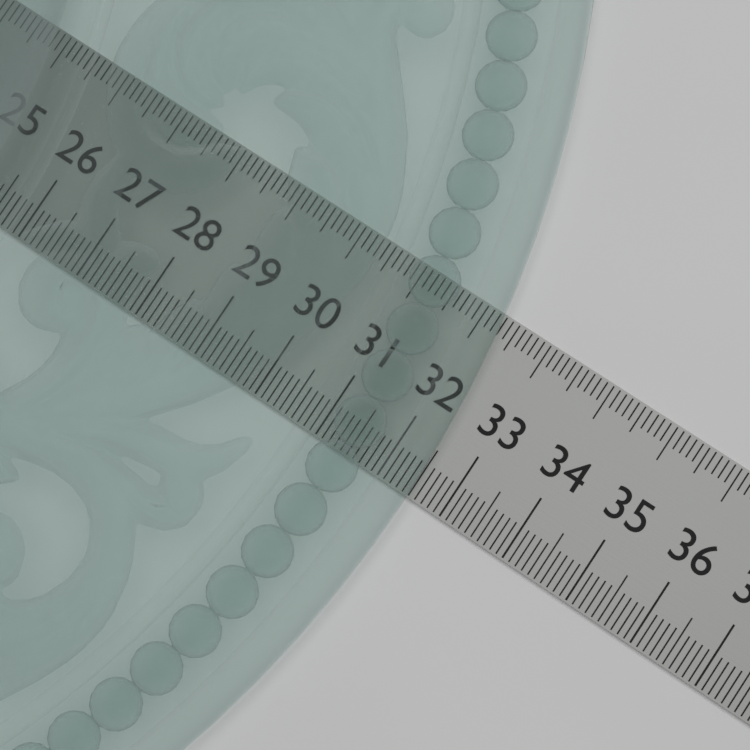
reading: 32.5 (no unit)
